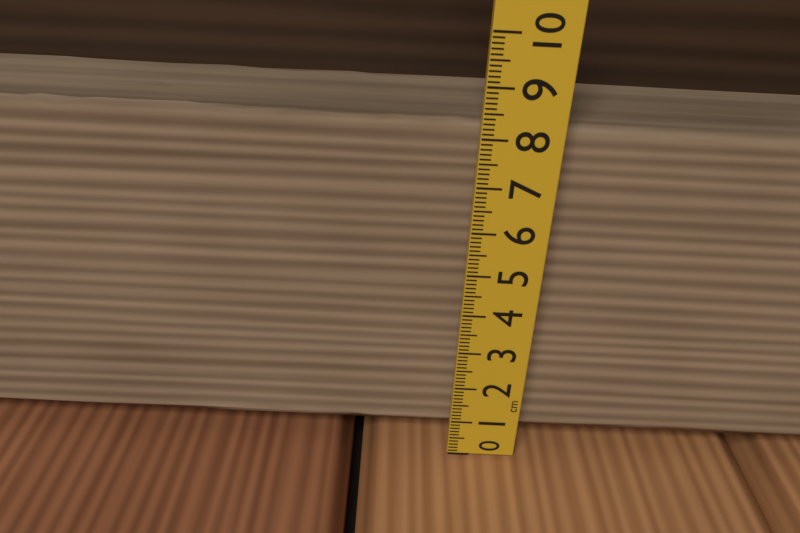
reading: 8.5 cm
